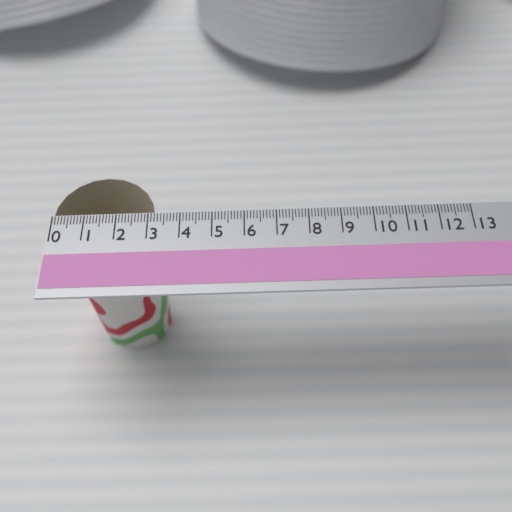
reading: 3.2 (no unit)
